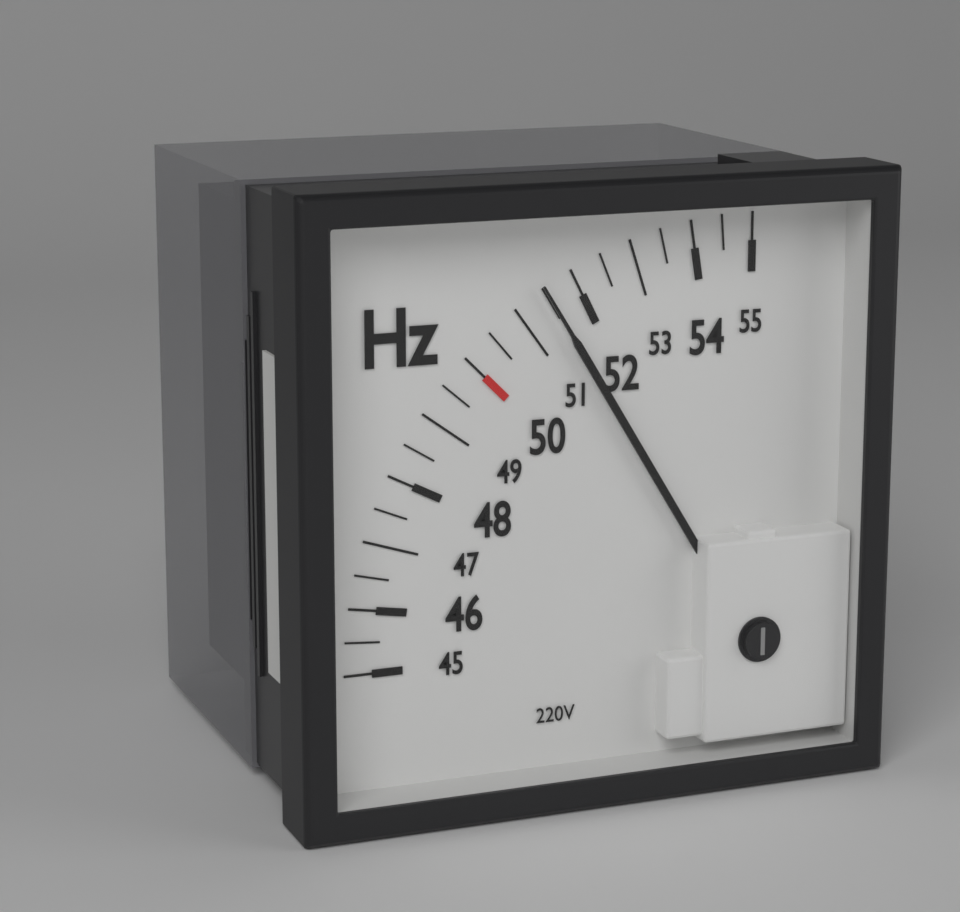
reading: 51.5 Hz
